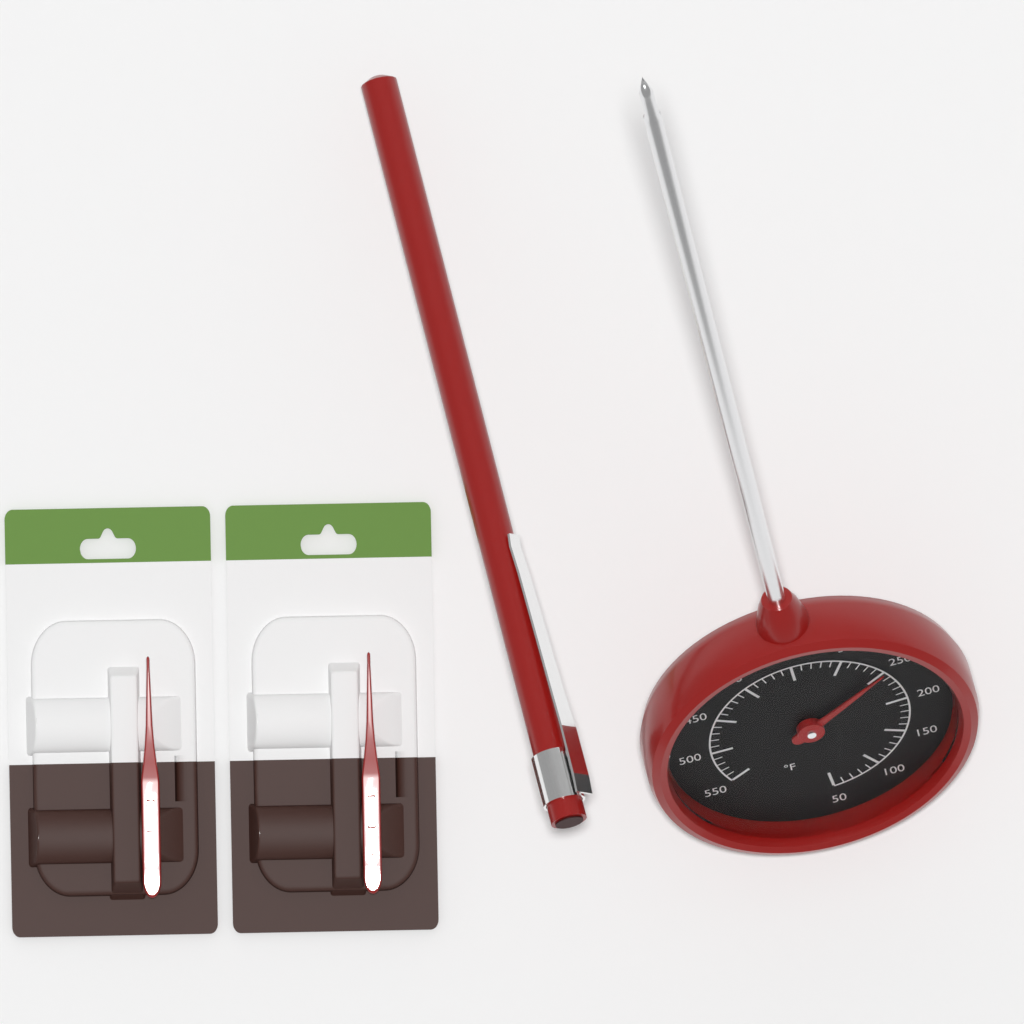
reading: 250 °F
